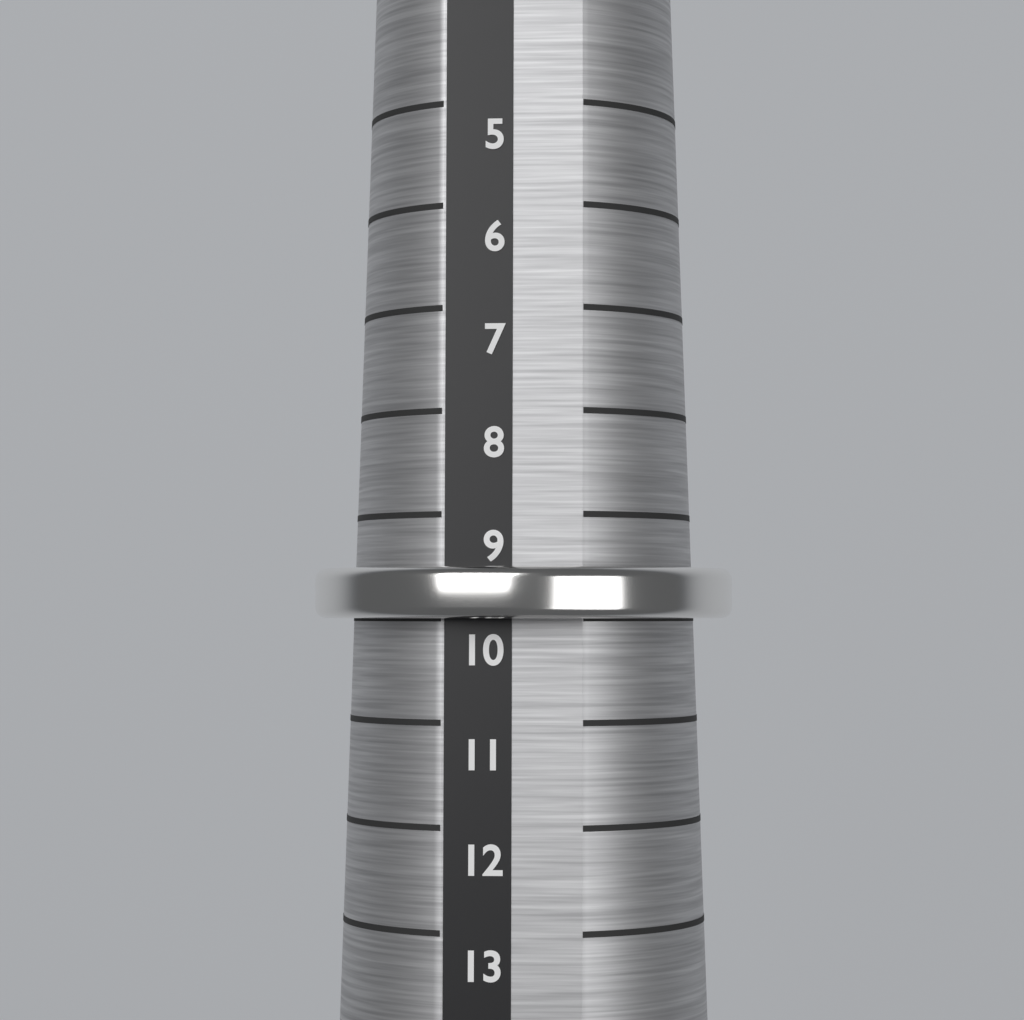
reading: 10 (no unit)
